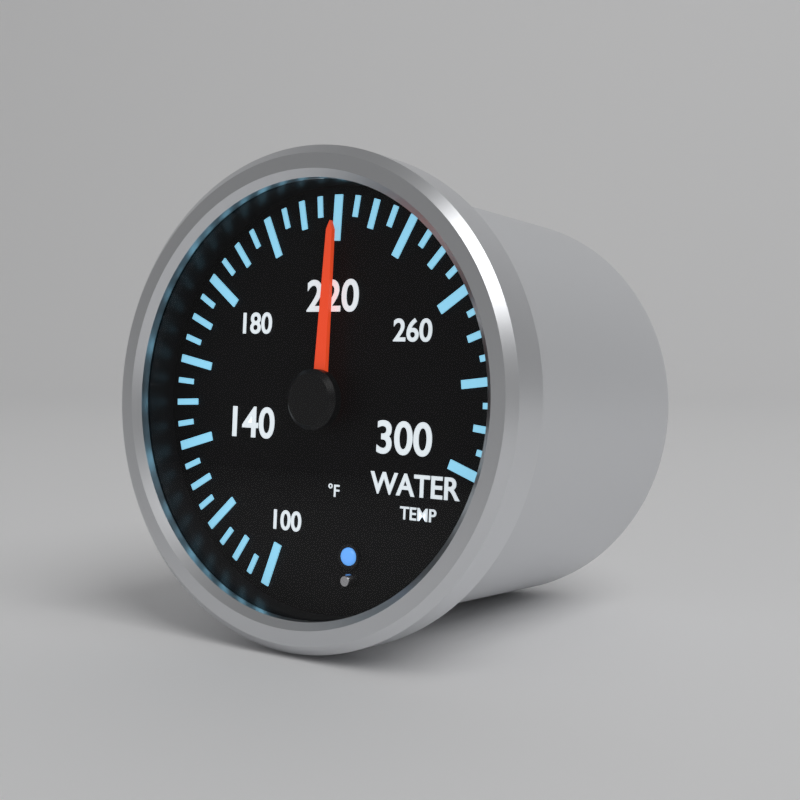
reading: 220 °F
